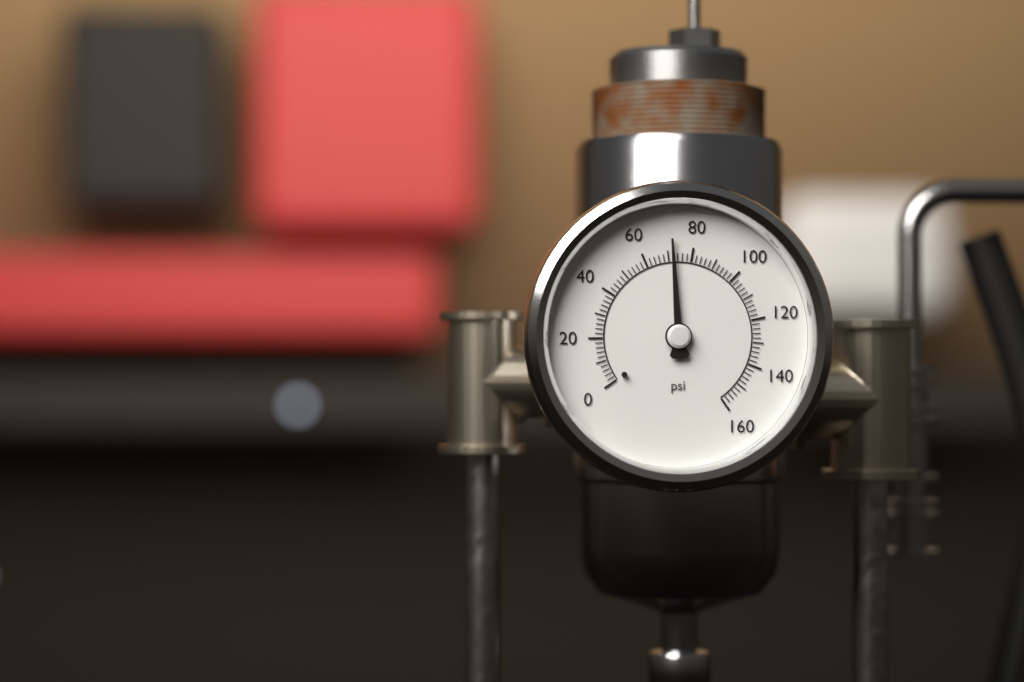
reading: 72 psi
